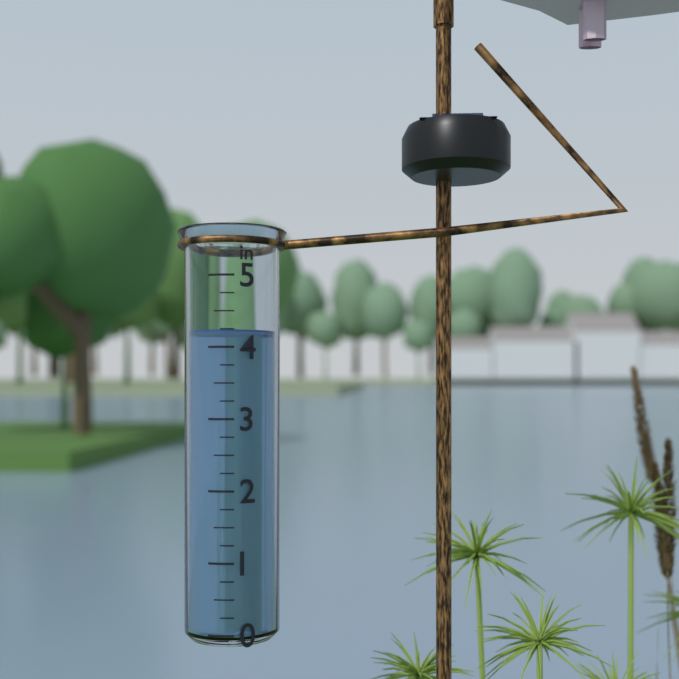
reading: 4.25 in
